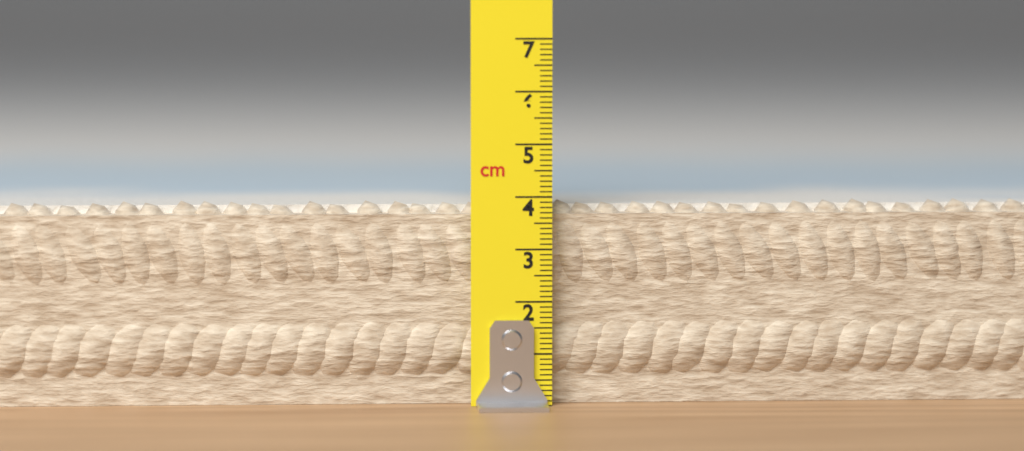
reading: 3.9 cm
